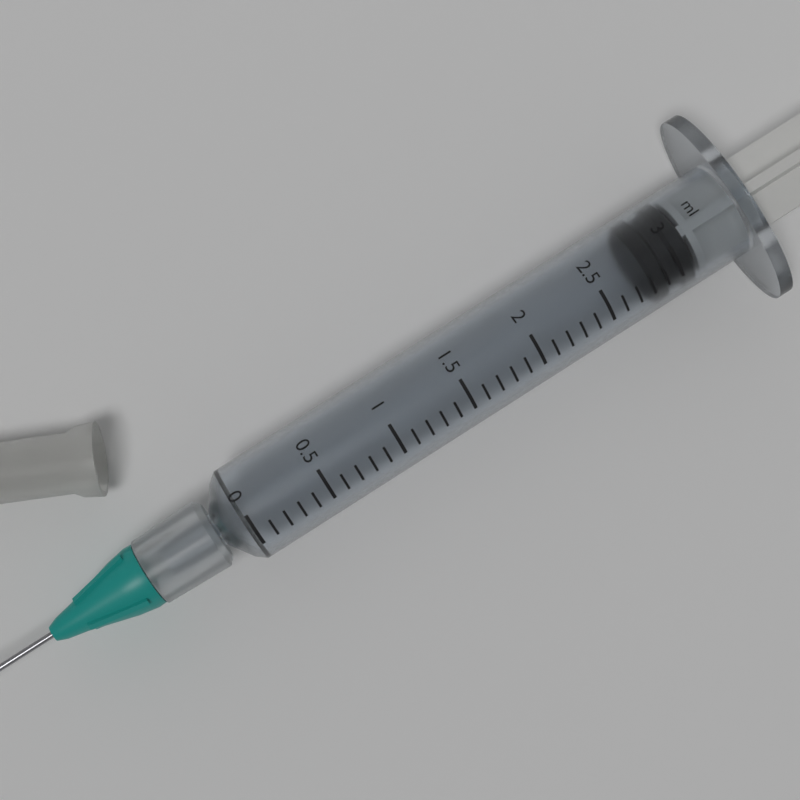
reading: 2.8 ml
